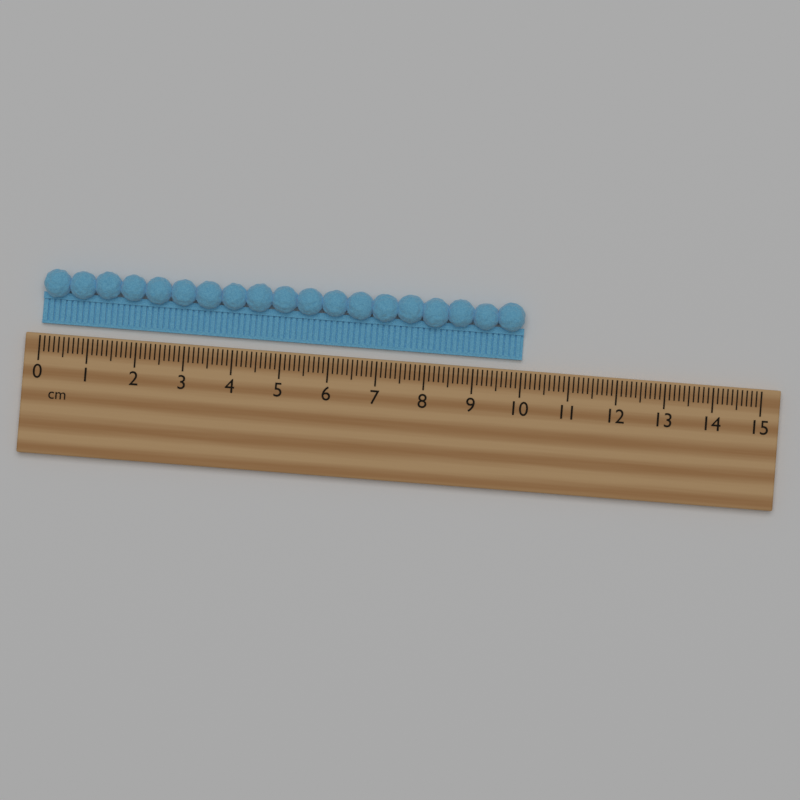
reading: 10.0 cm
